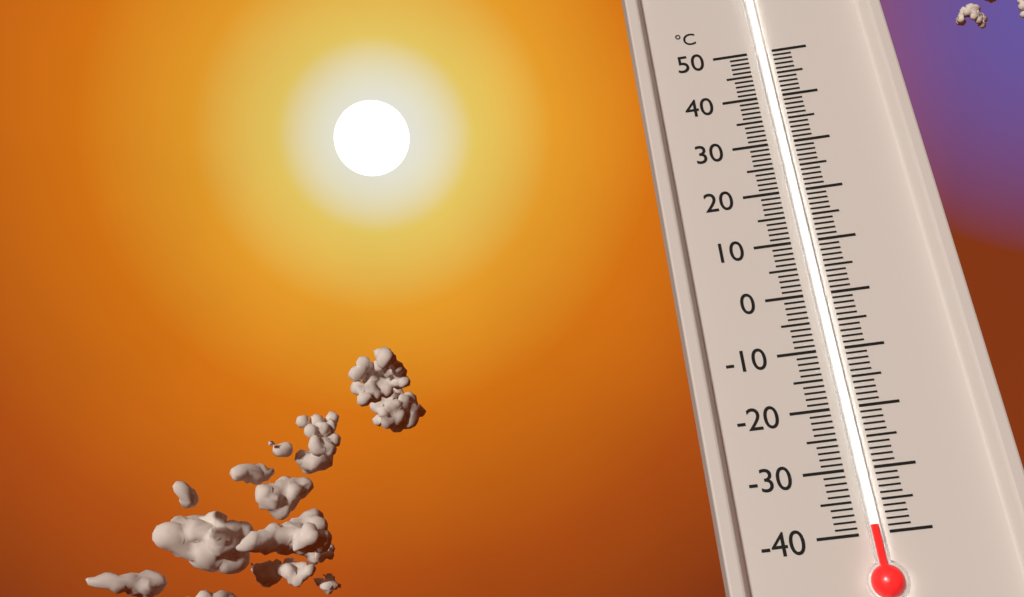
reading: -39 °C
